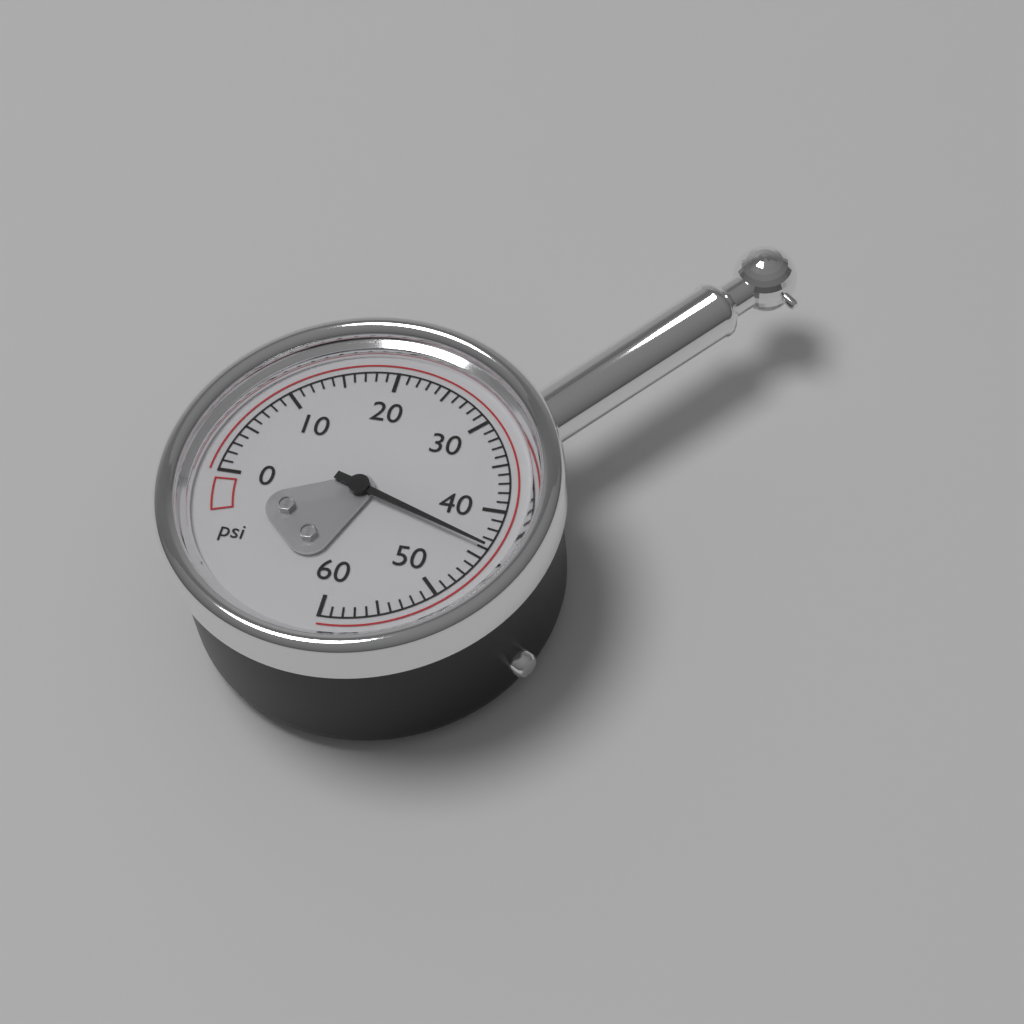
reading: 44 psi
